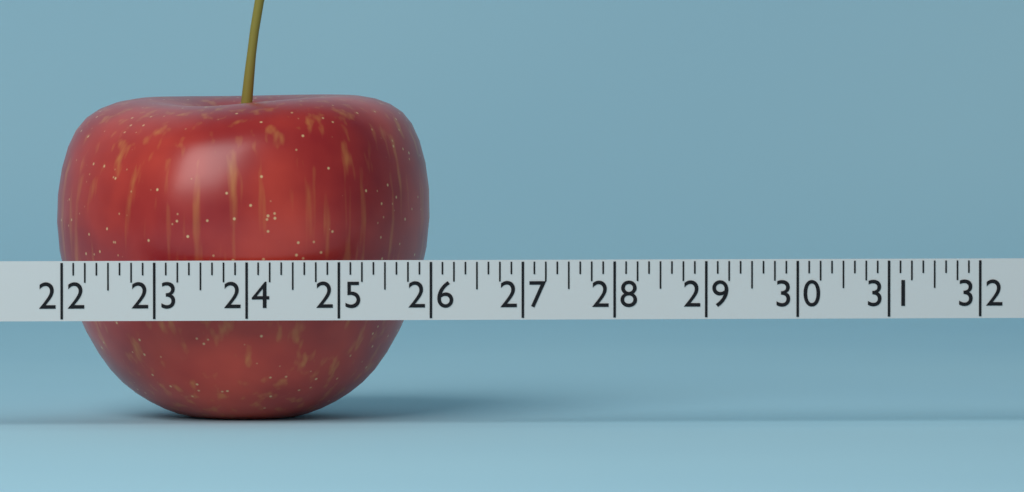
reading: 26.125 (no unit)
